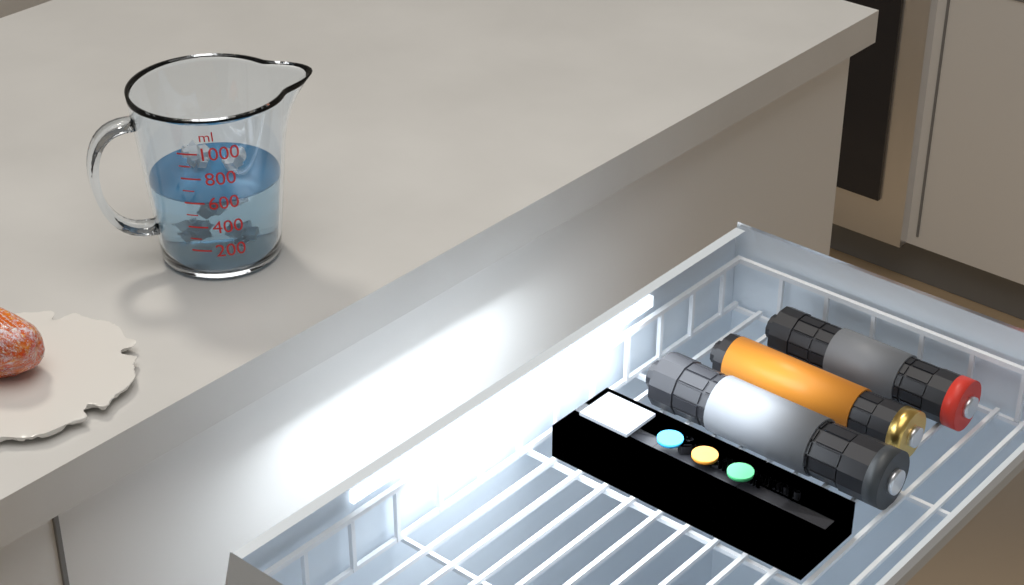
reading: 600 ml
